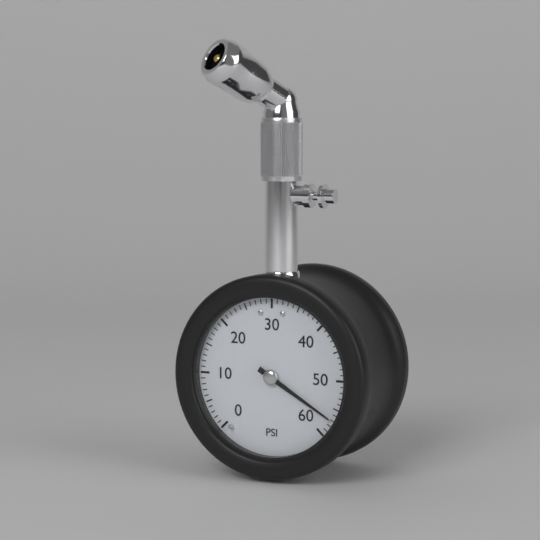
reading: 57 psi
